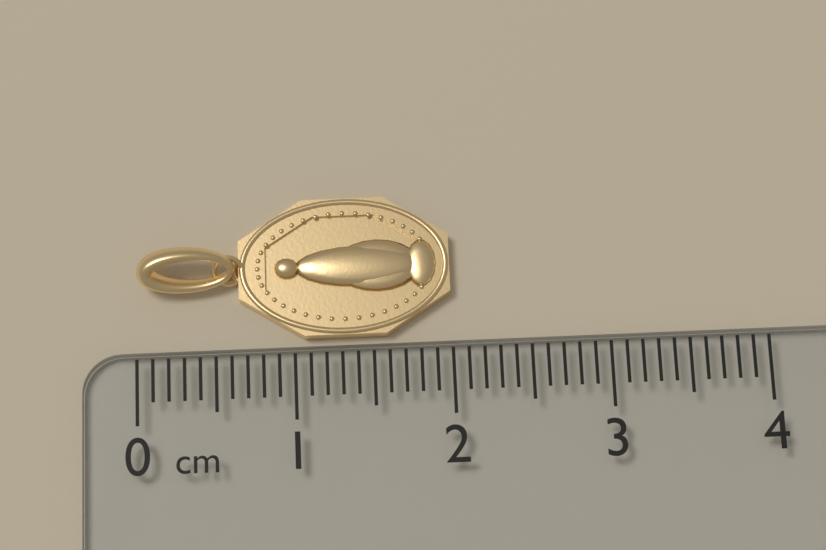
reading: 2.0 cm
